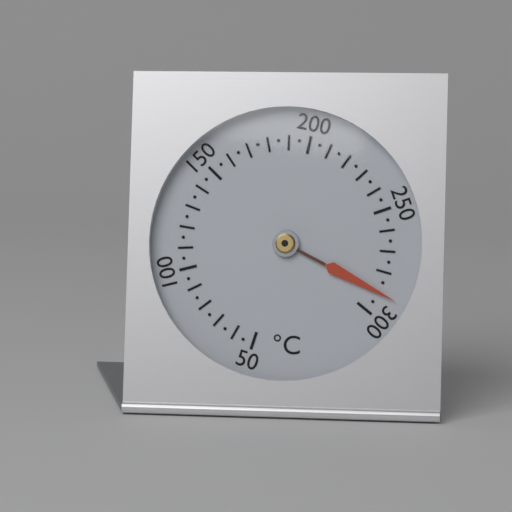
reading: 290 °C
